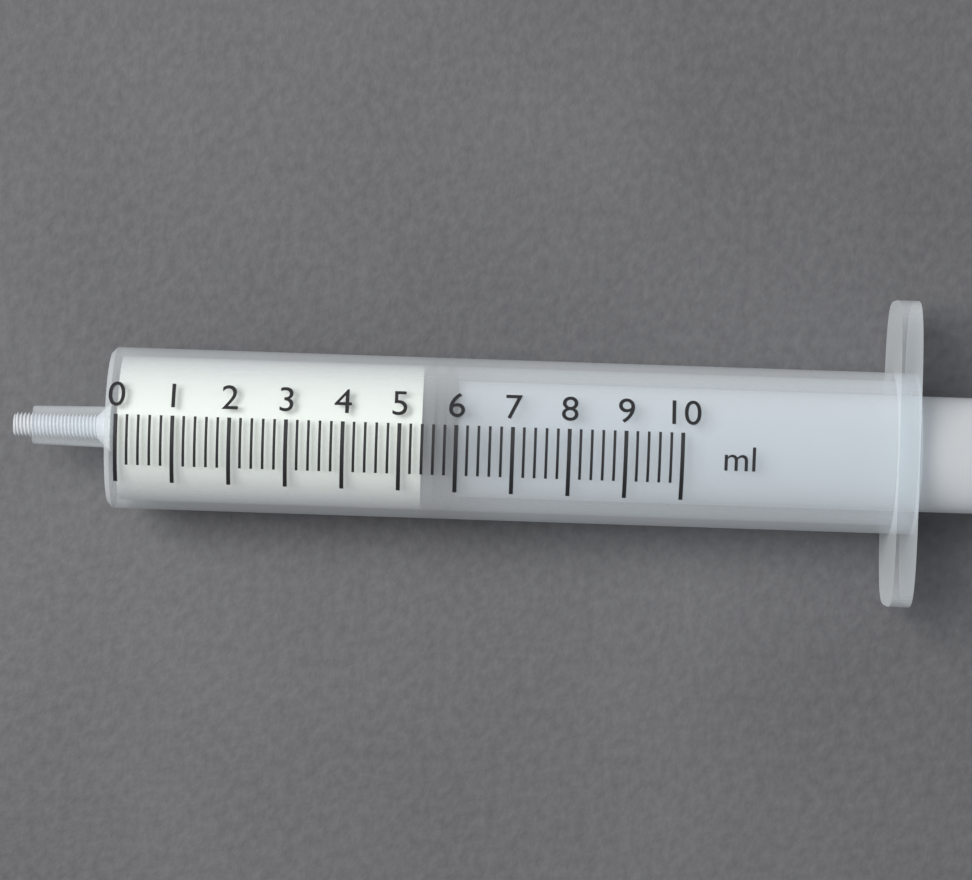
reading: 5.4 ml
